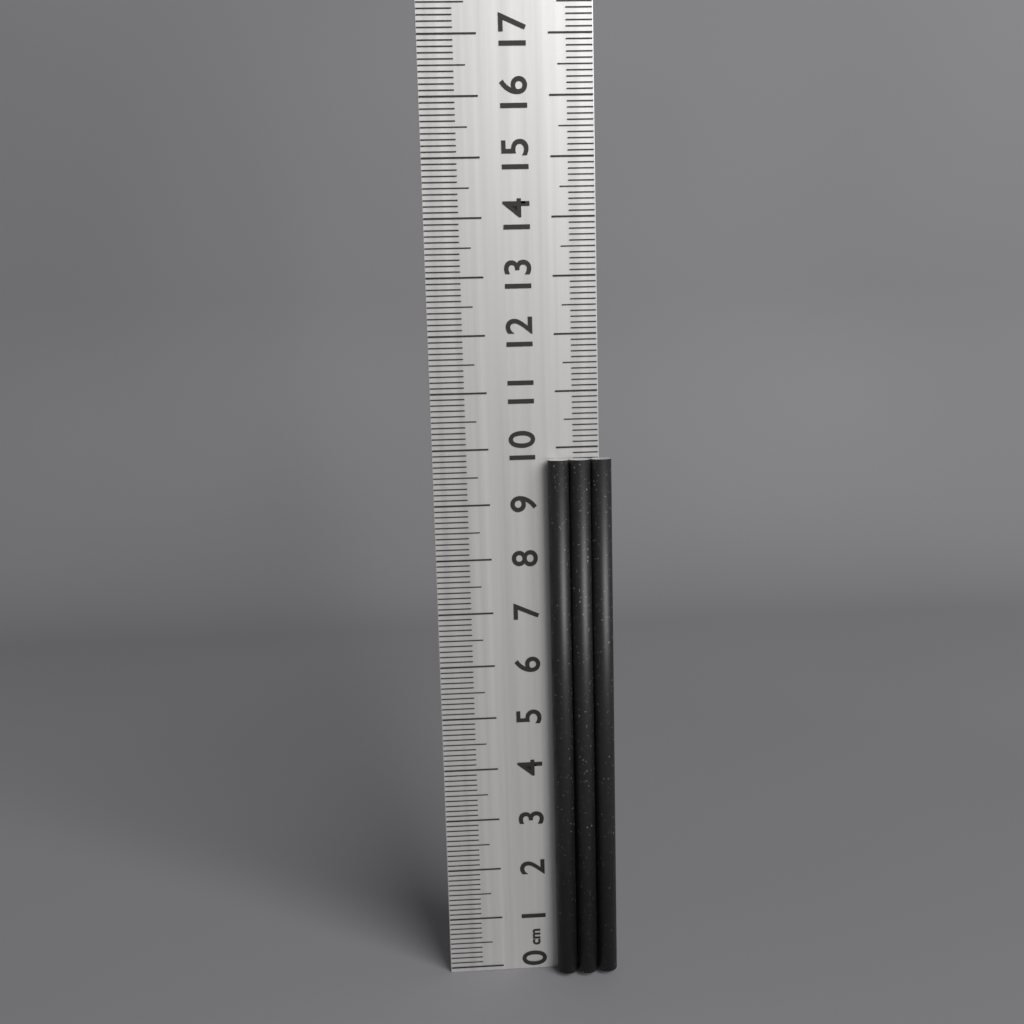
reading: 9.8 cm
